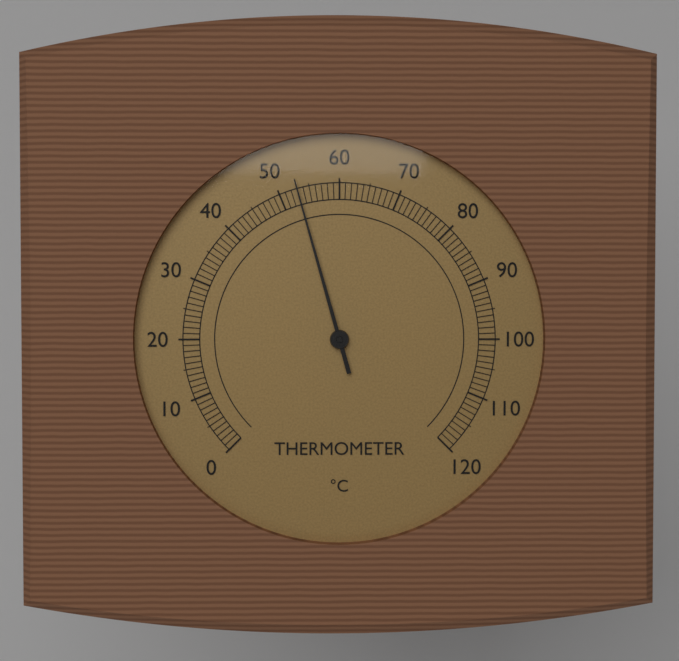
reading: 53 °C
